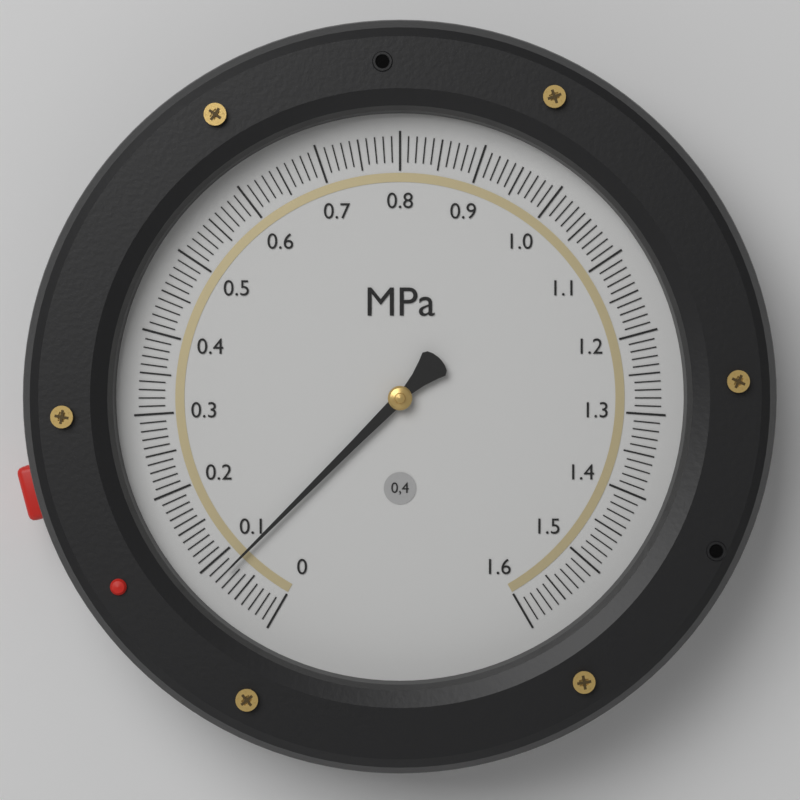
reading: 0.08 MPa
